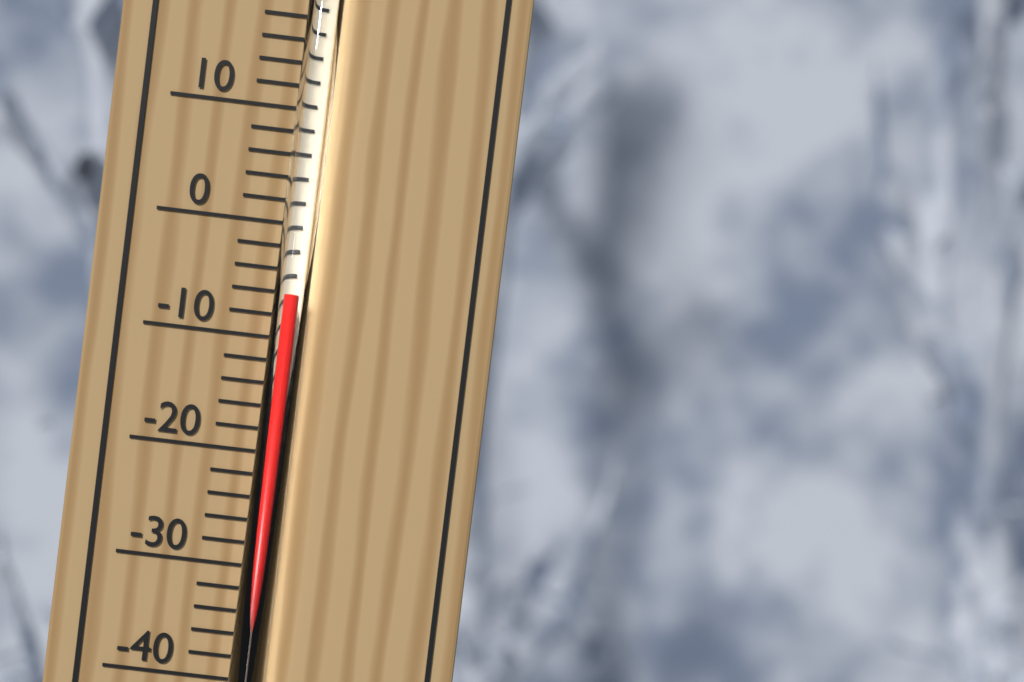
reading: -6 °C
